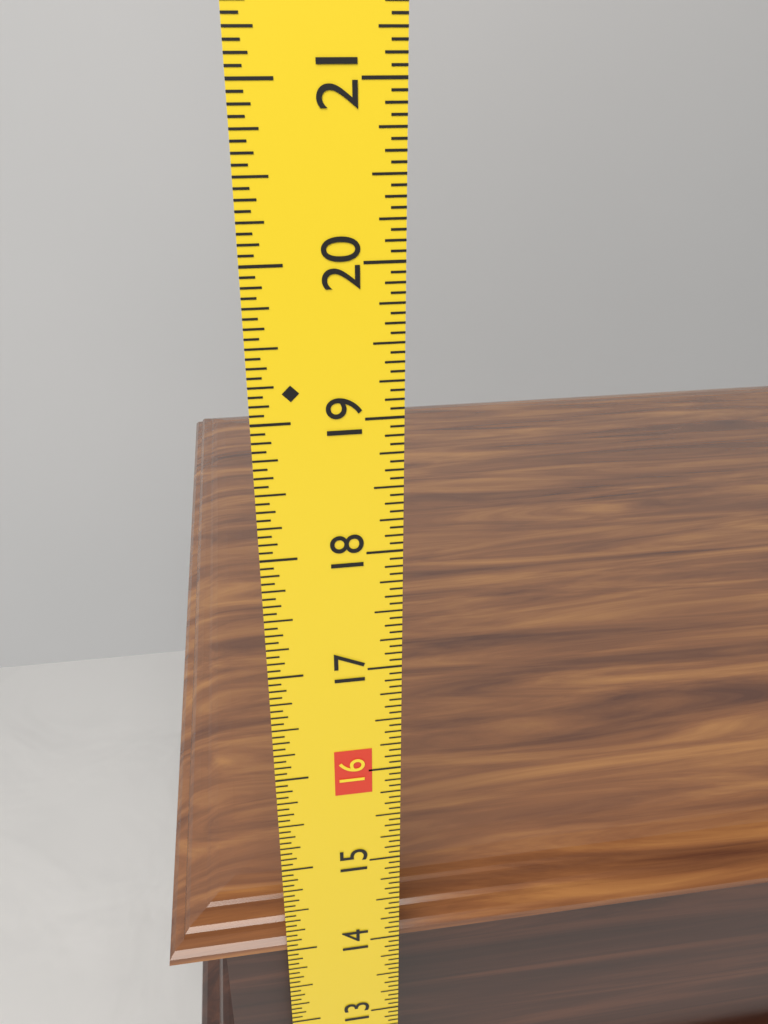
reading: 14.0000 in
